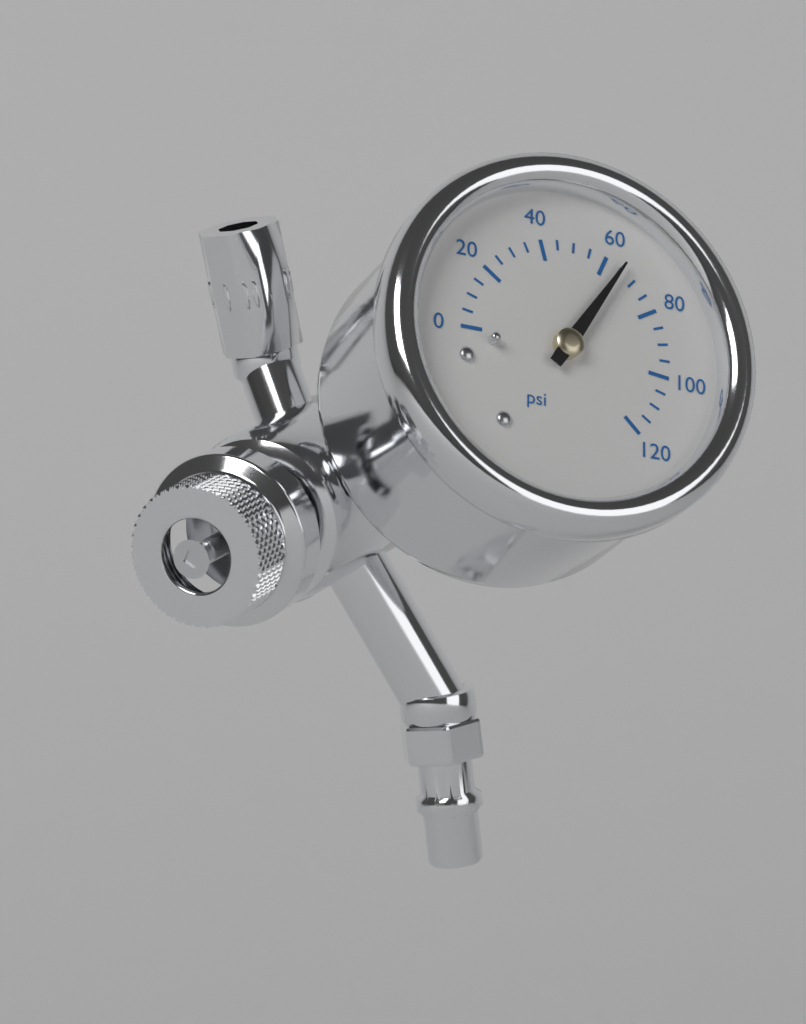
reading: 65 psi
